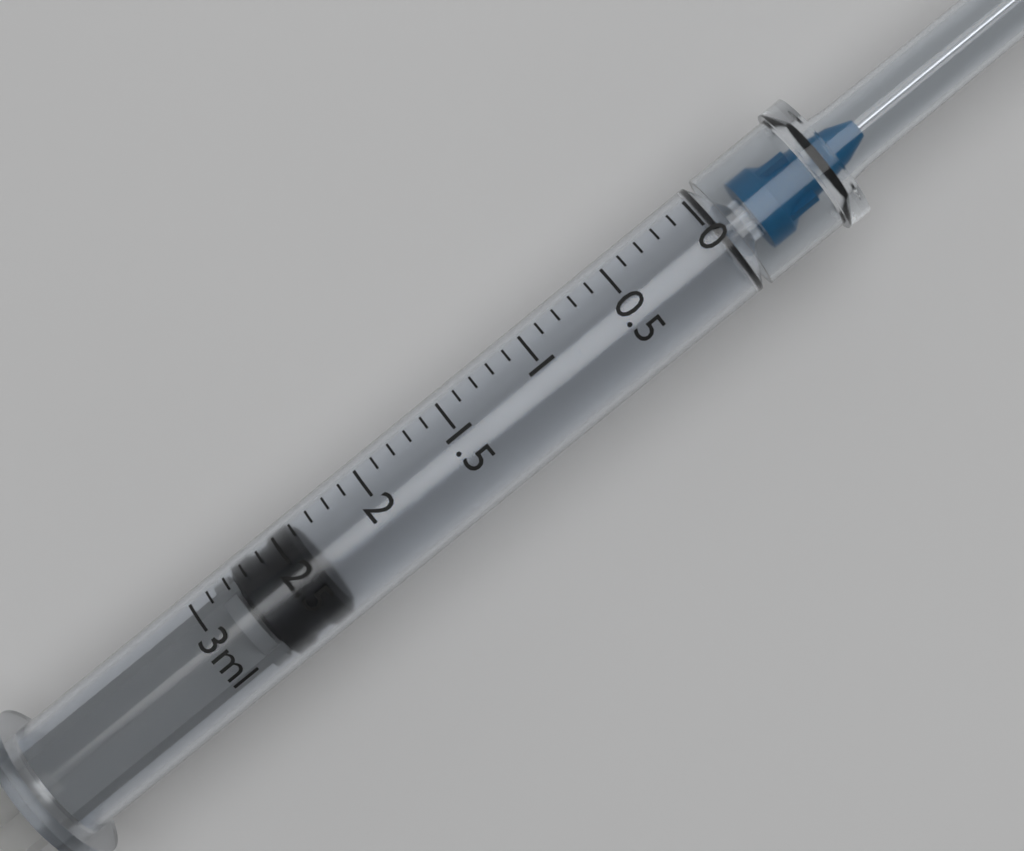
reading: 2.4 ml
